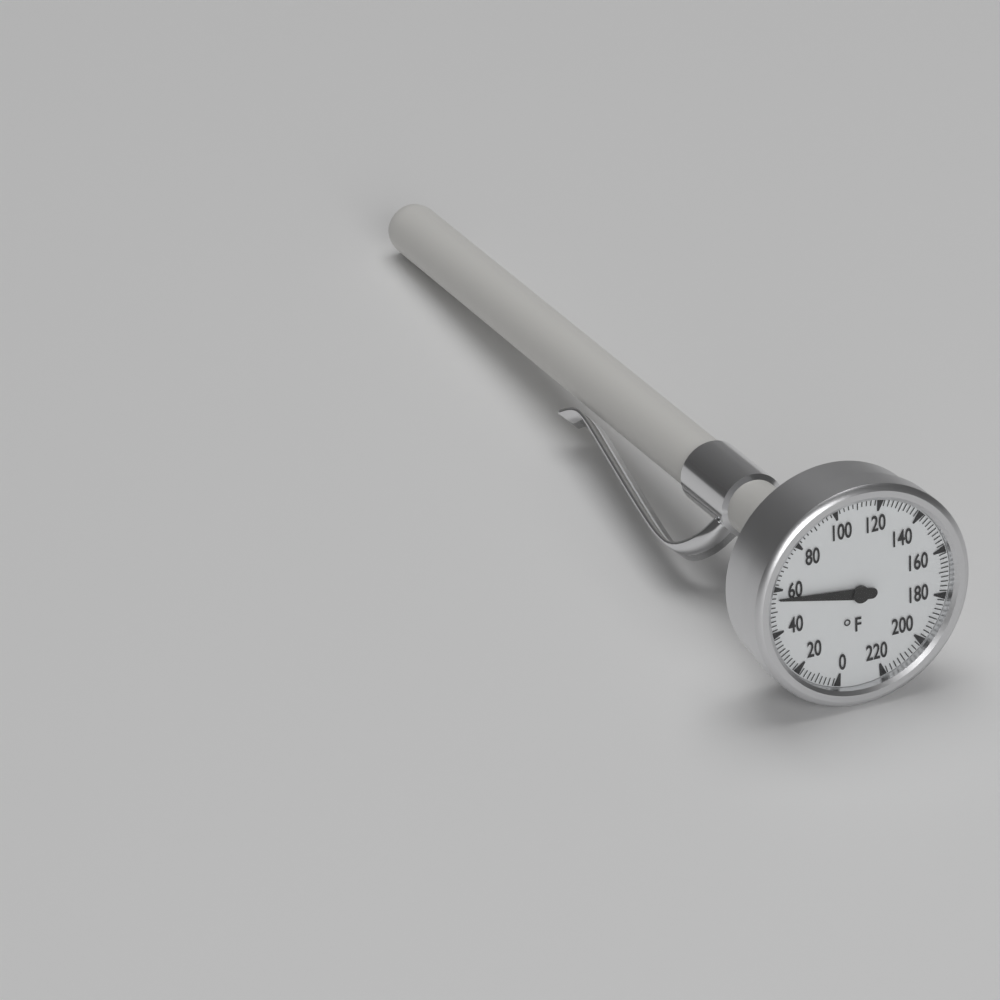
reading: 56 °F
